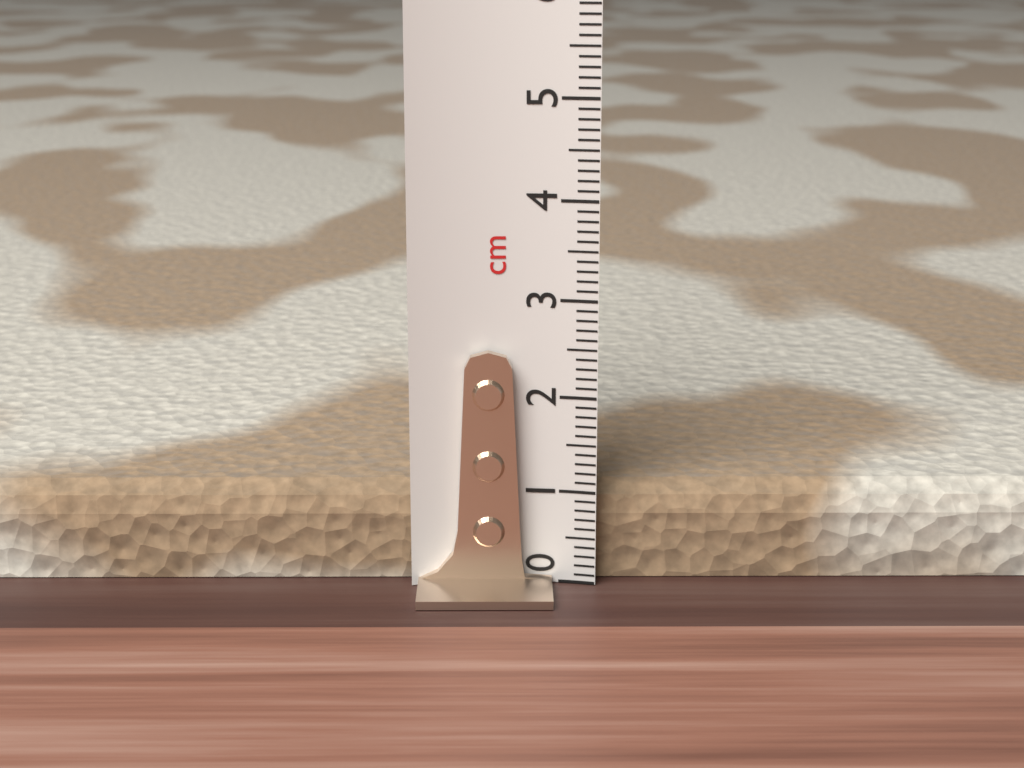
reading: 1.0 cm
